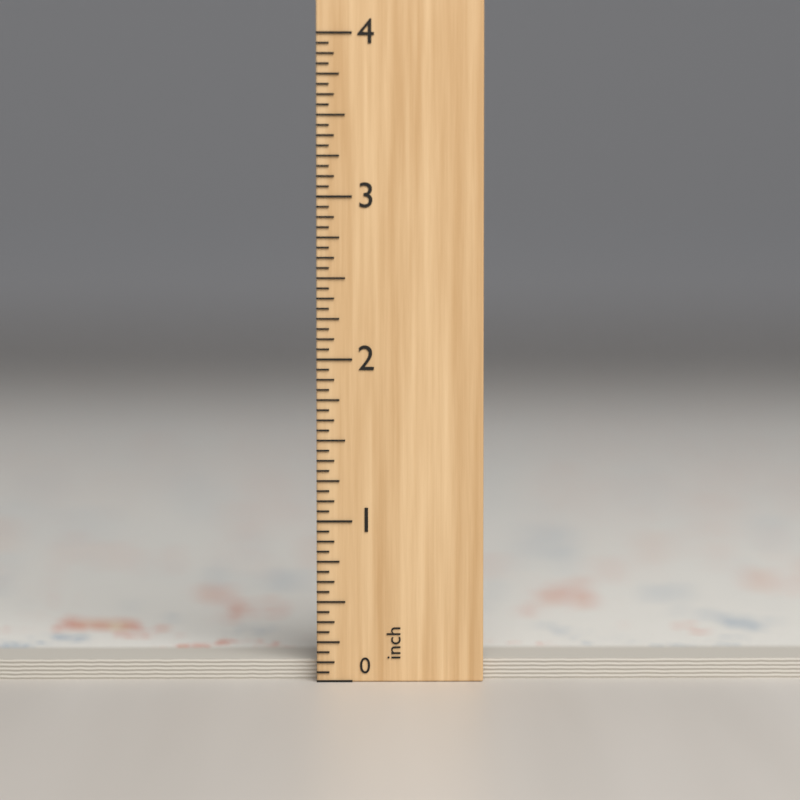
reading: 0.1250 inch
